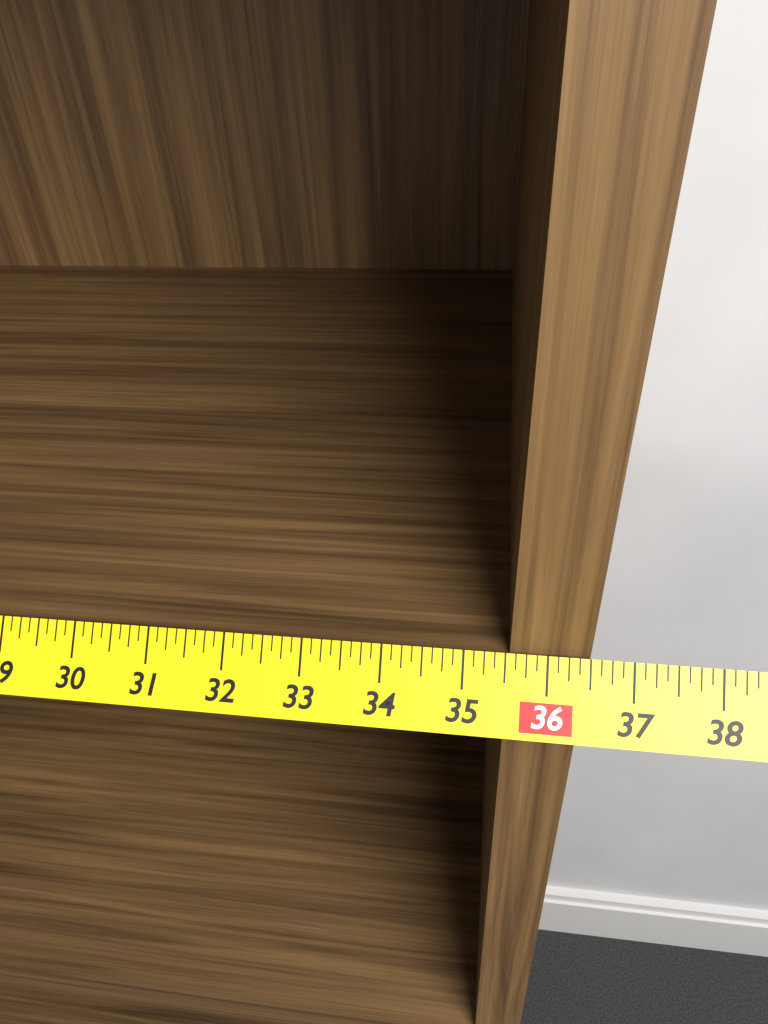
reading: 36.500 in
